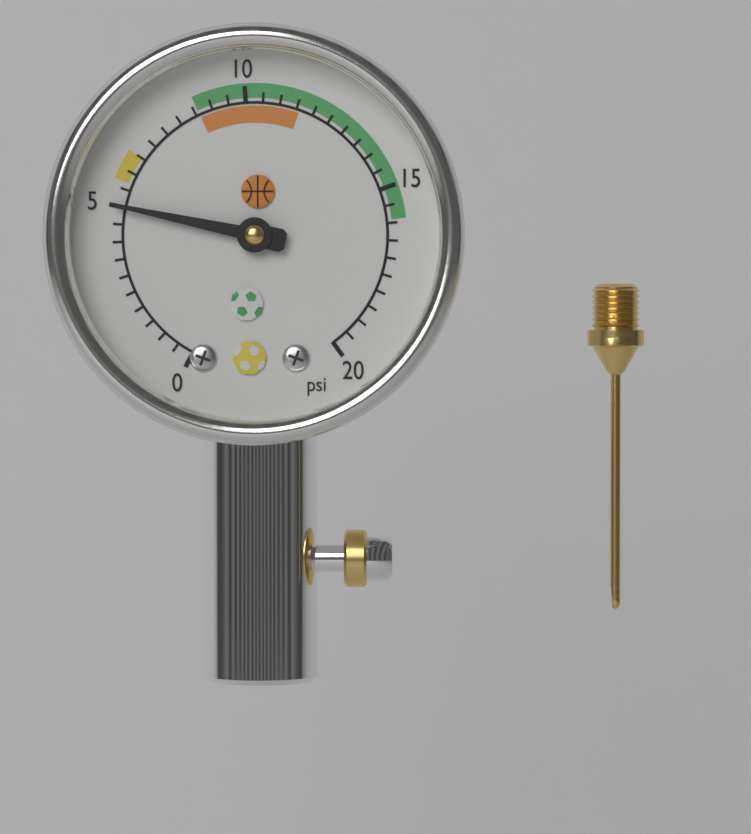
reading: 5.0 psi
